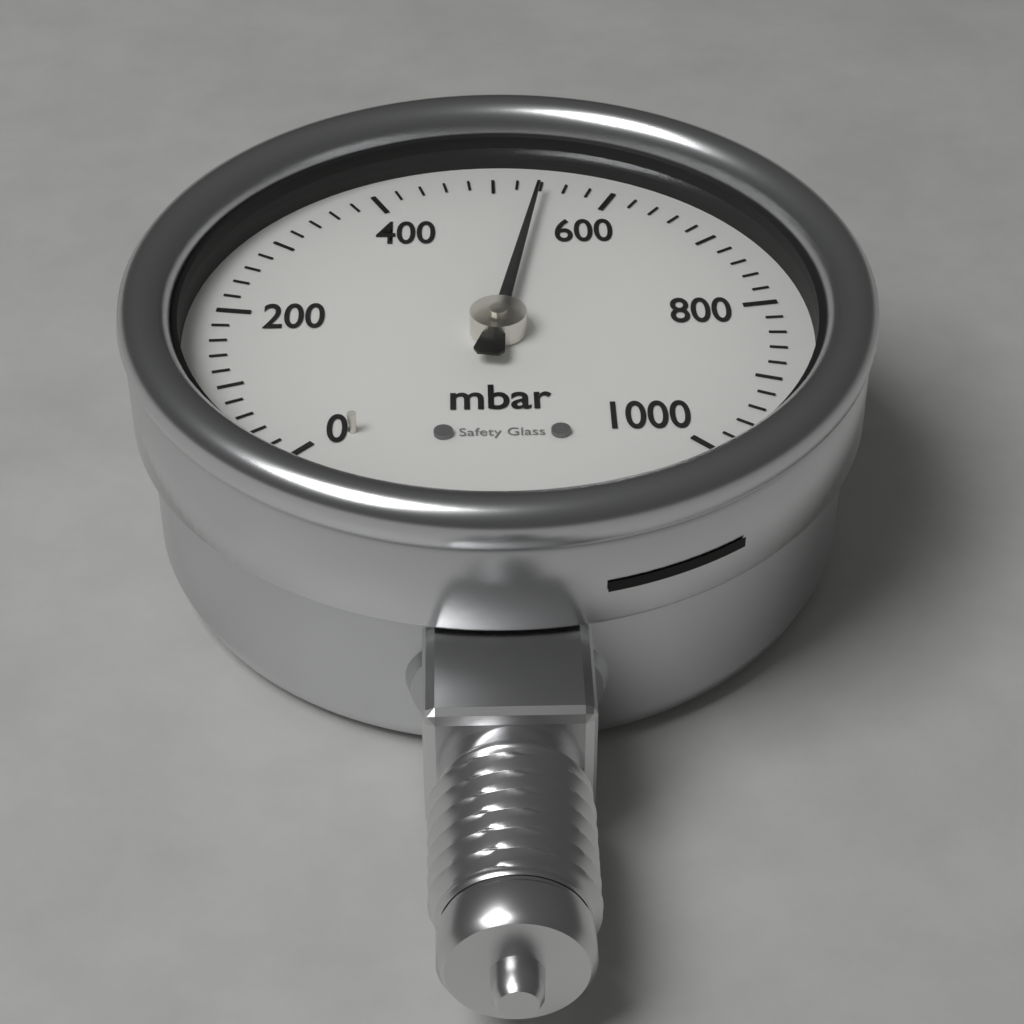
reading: 540 mbar
